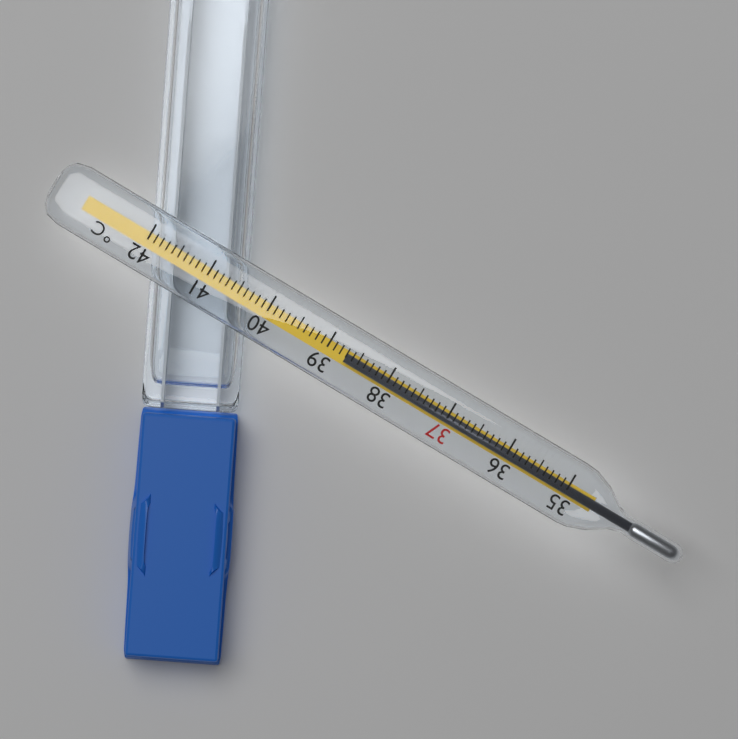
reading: 38.7 °C
